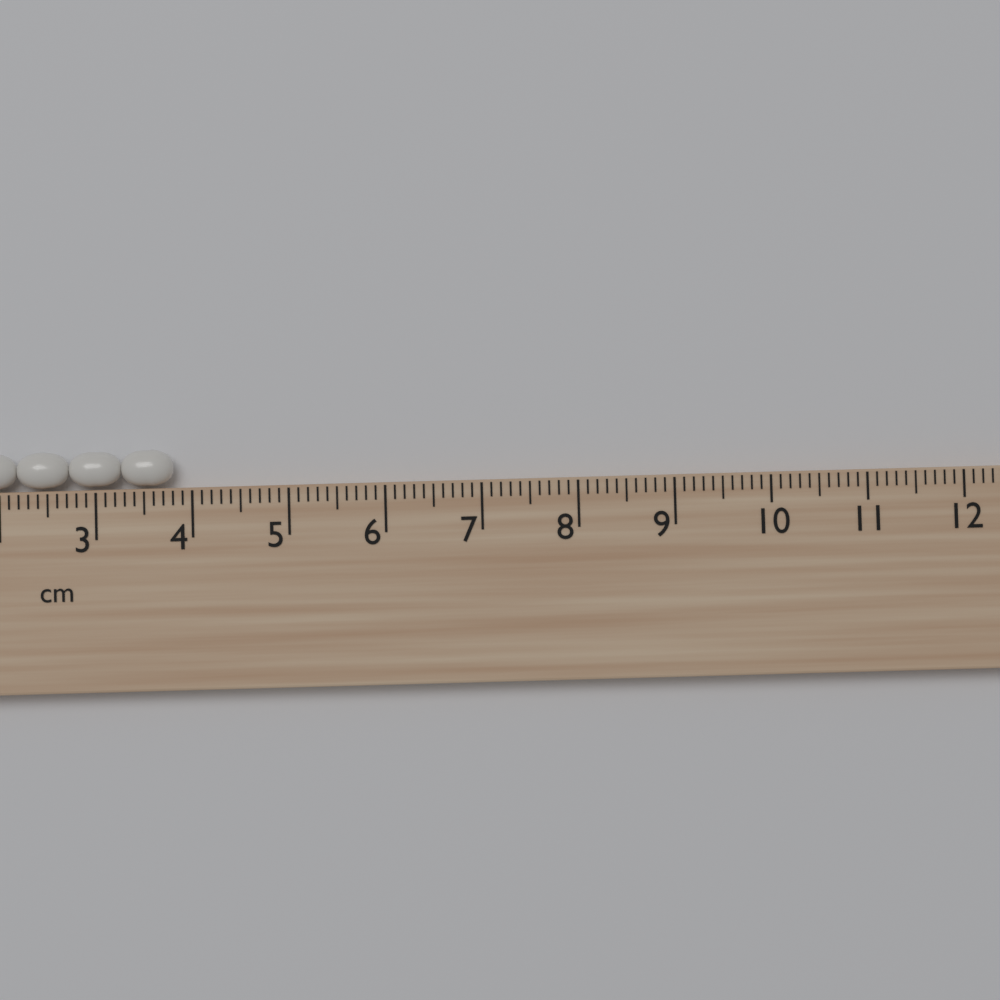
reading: 3.8 cm
